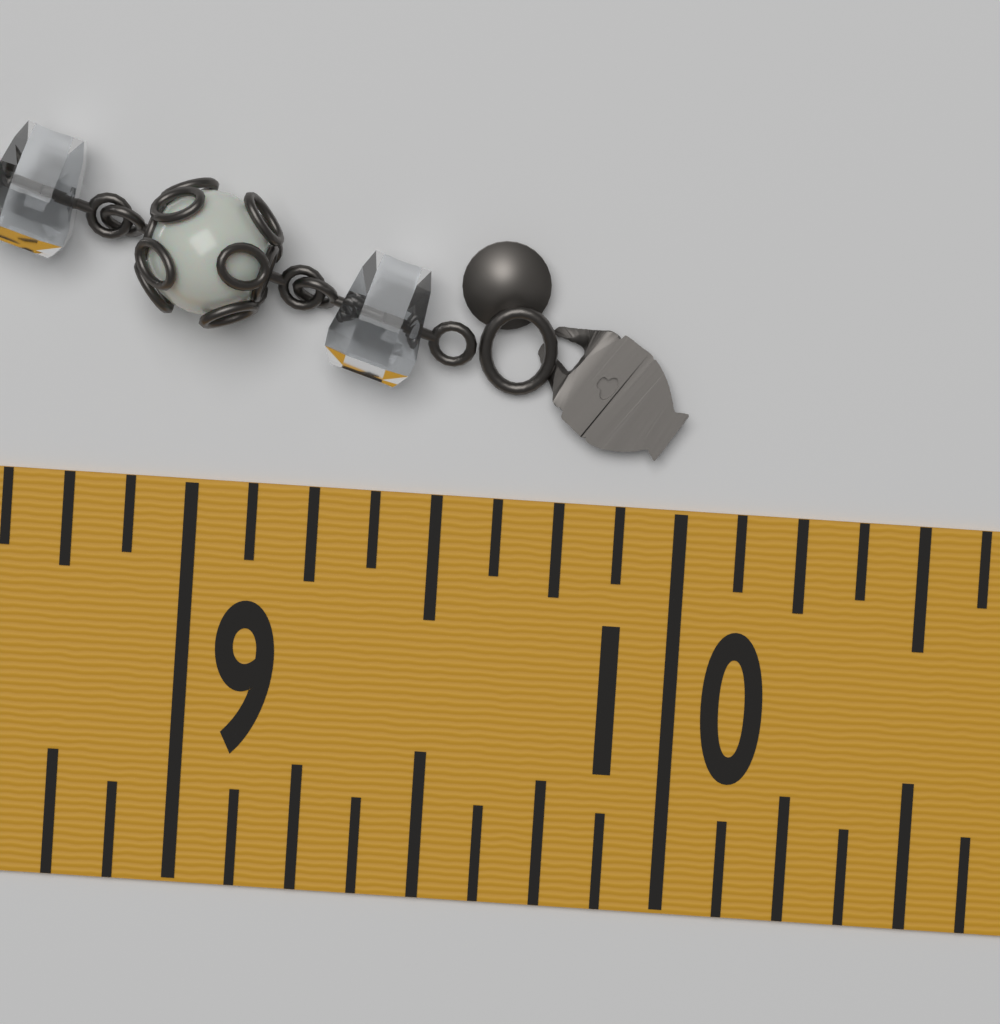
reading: 10.000 in
